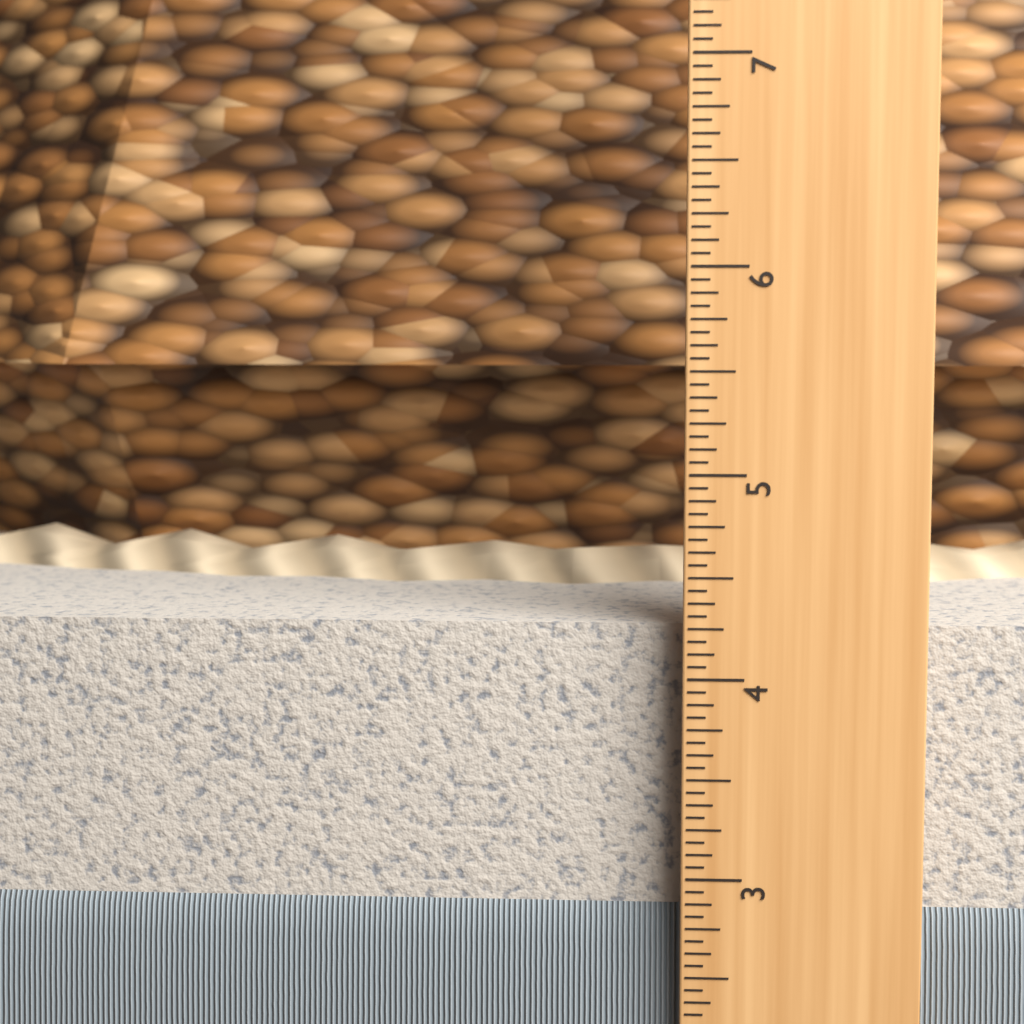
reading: 4.2500 in
